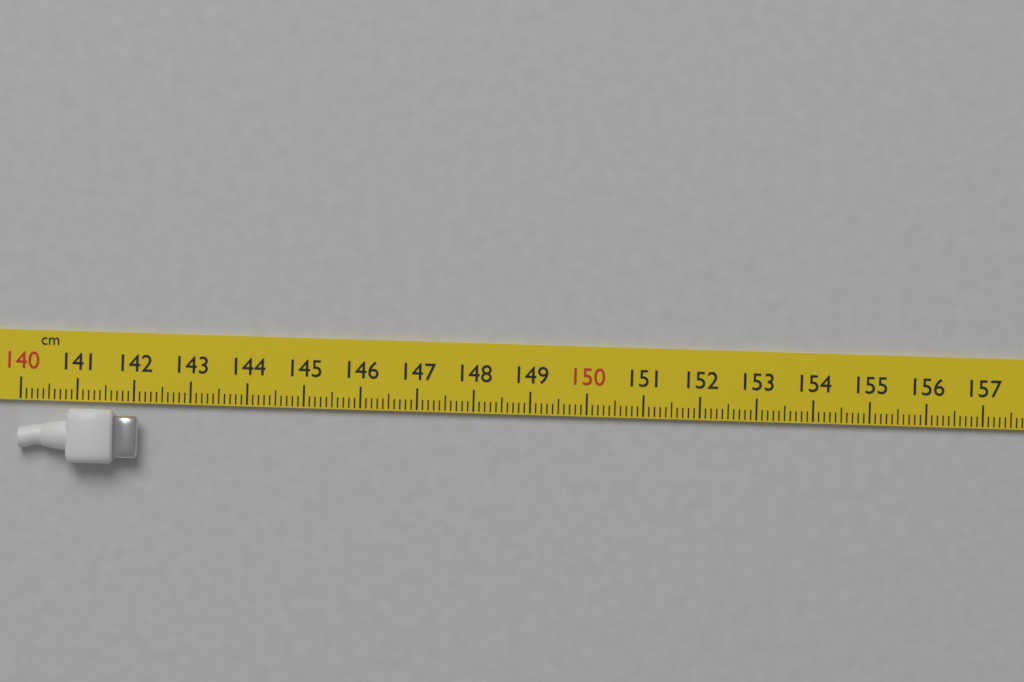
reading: 142.1 cm
